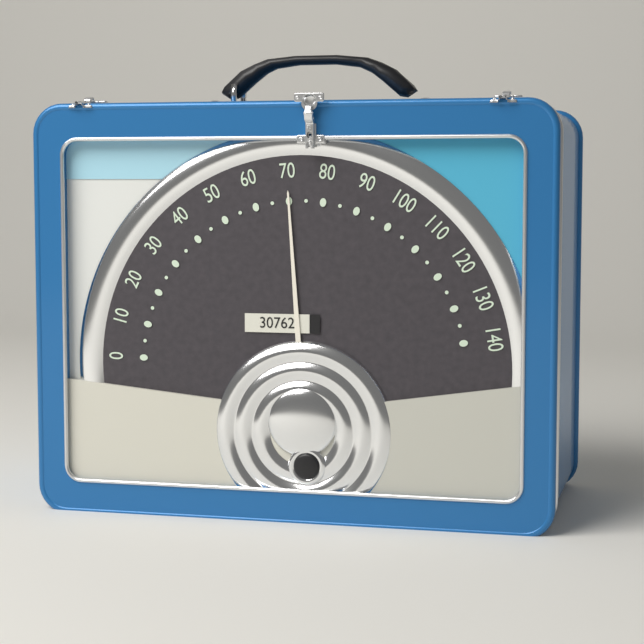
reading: 70 (no unit)
